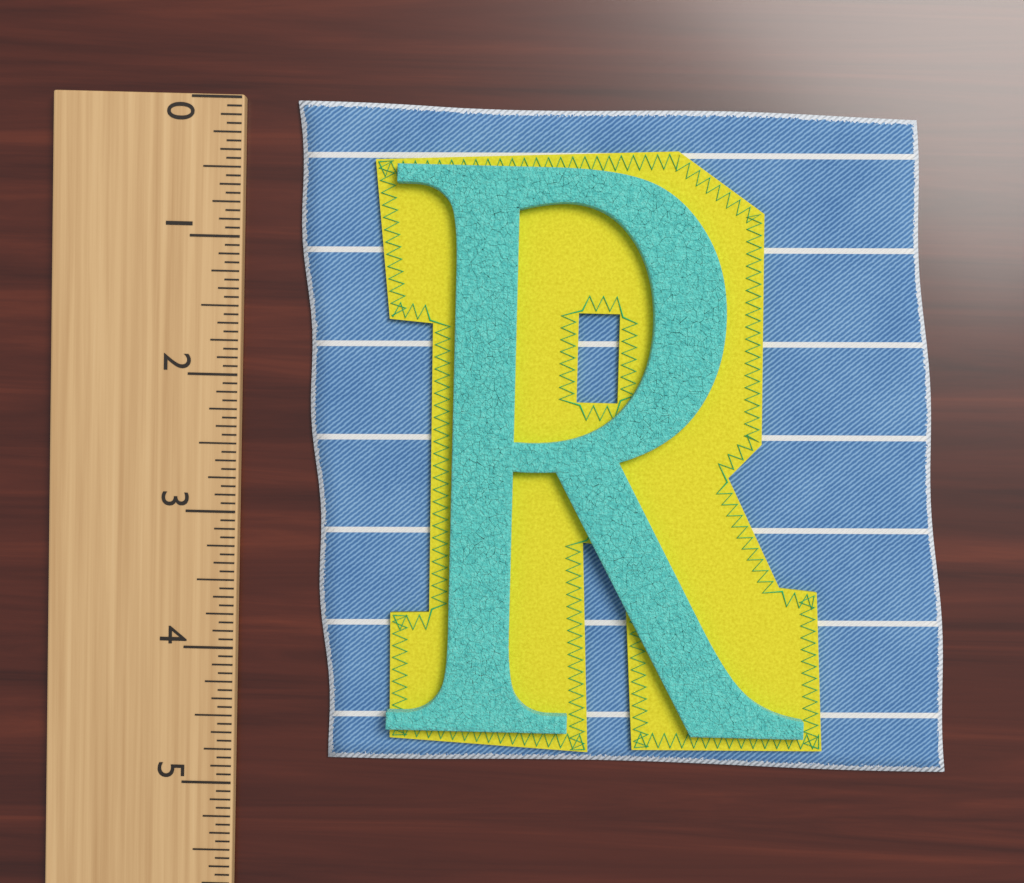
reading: 4.8125 (no unit)
